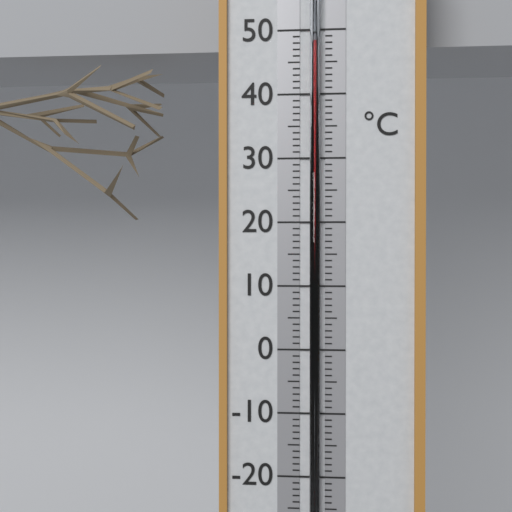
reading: 48 °C
